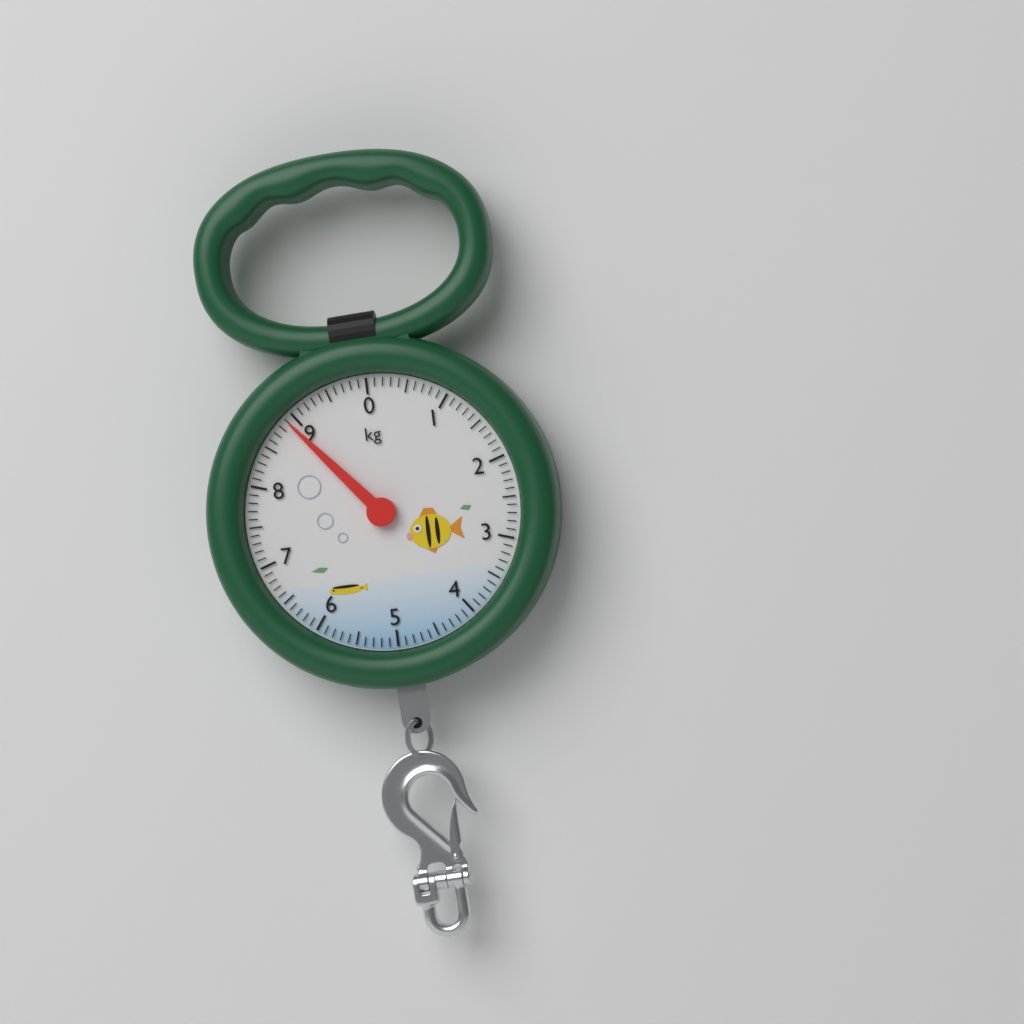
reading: 8.9 kg
